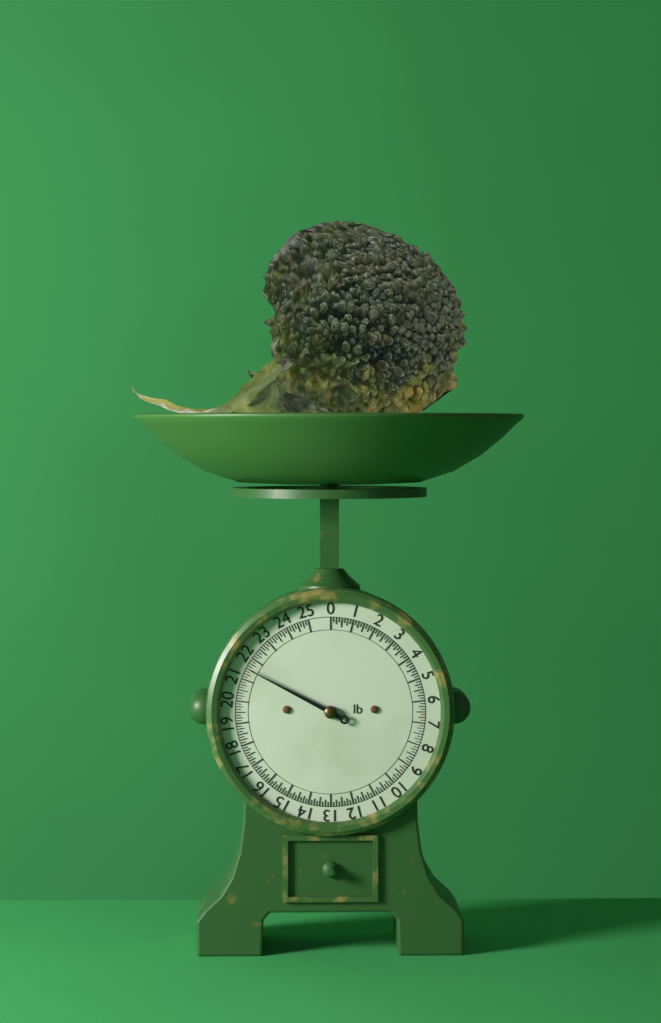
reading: 21.500 lb
